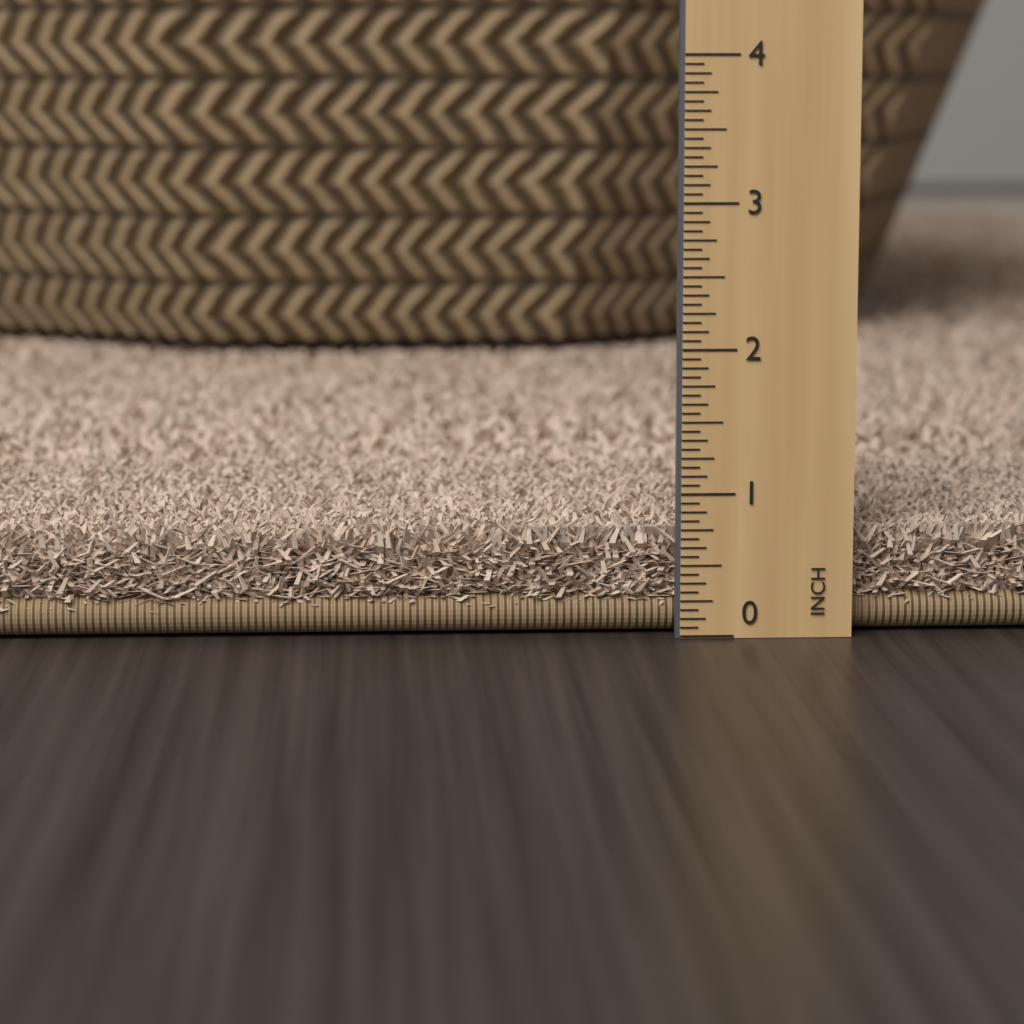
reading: 0.7500 in
